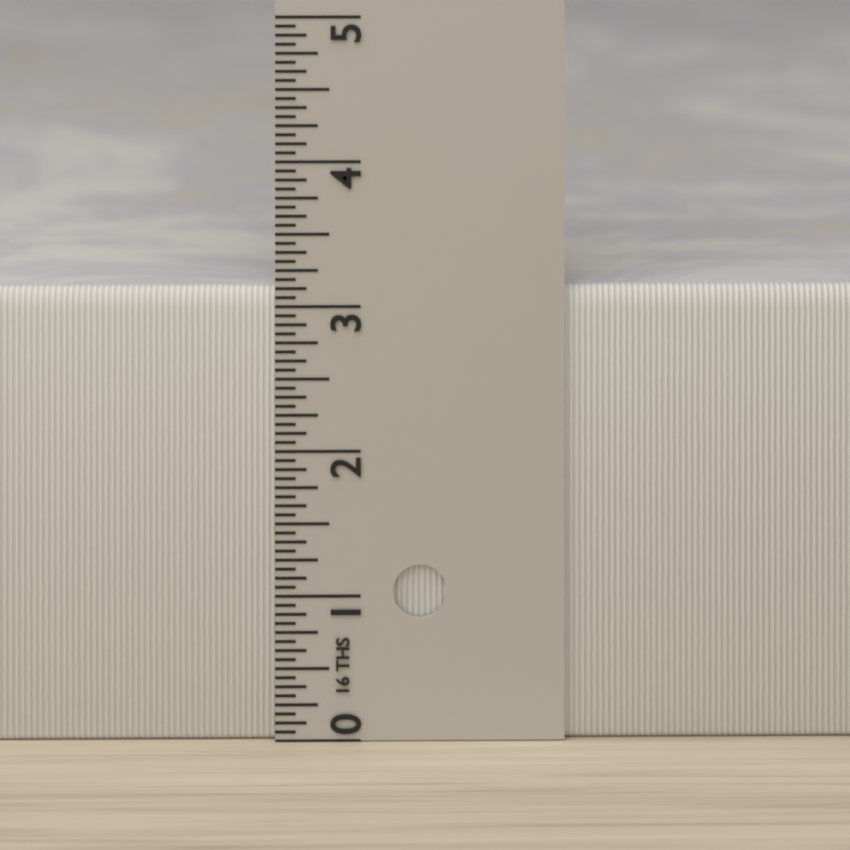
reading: 3.1250 in
